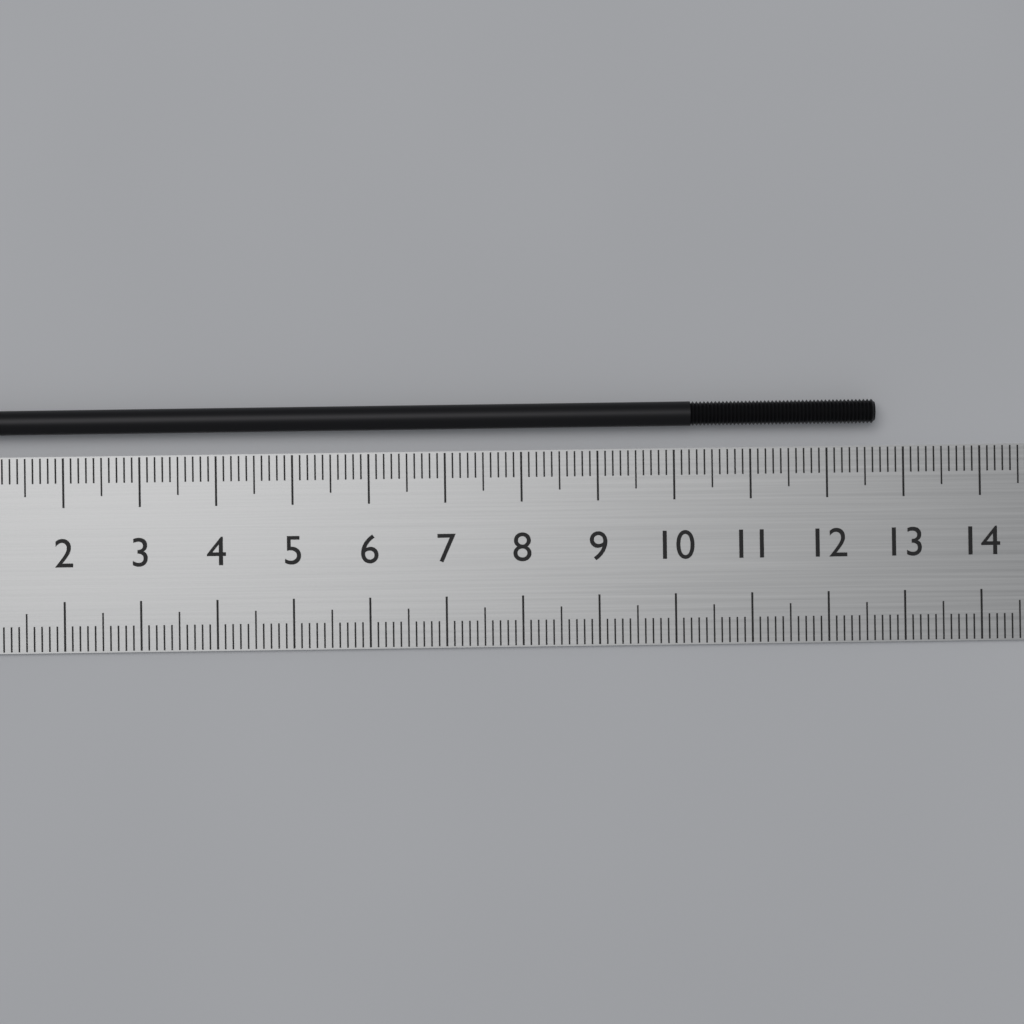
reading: 12.6 cm
